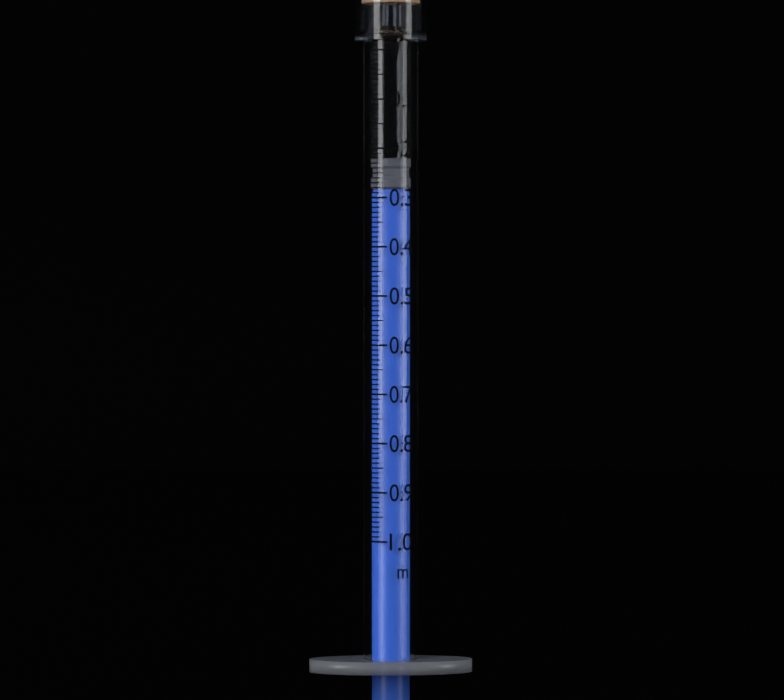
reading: 0.22 ml
